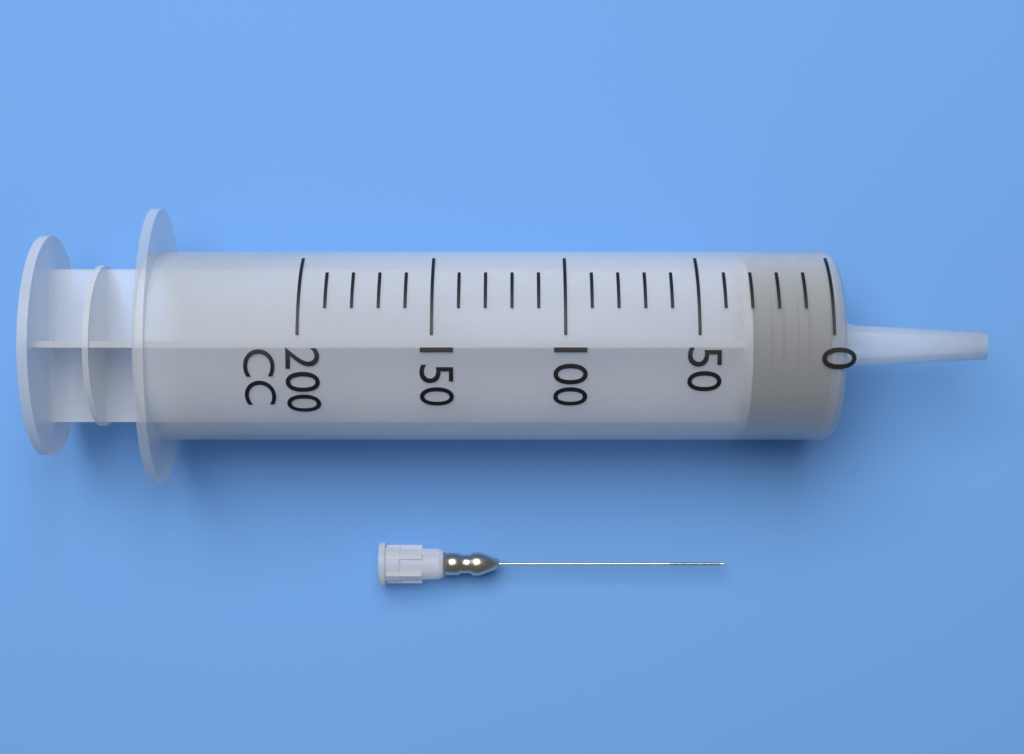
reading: 0 cc
